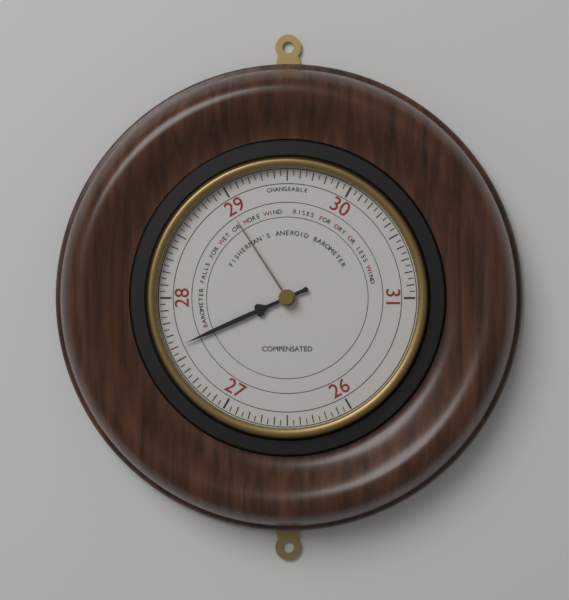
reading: 27.60 (no unit)
